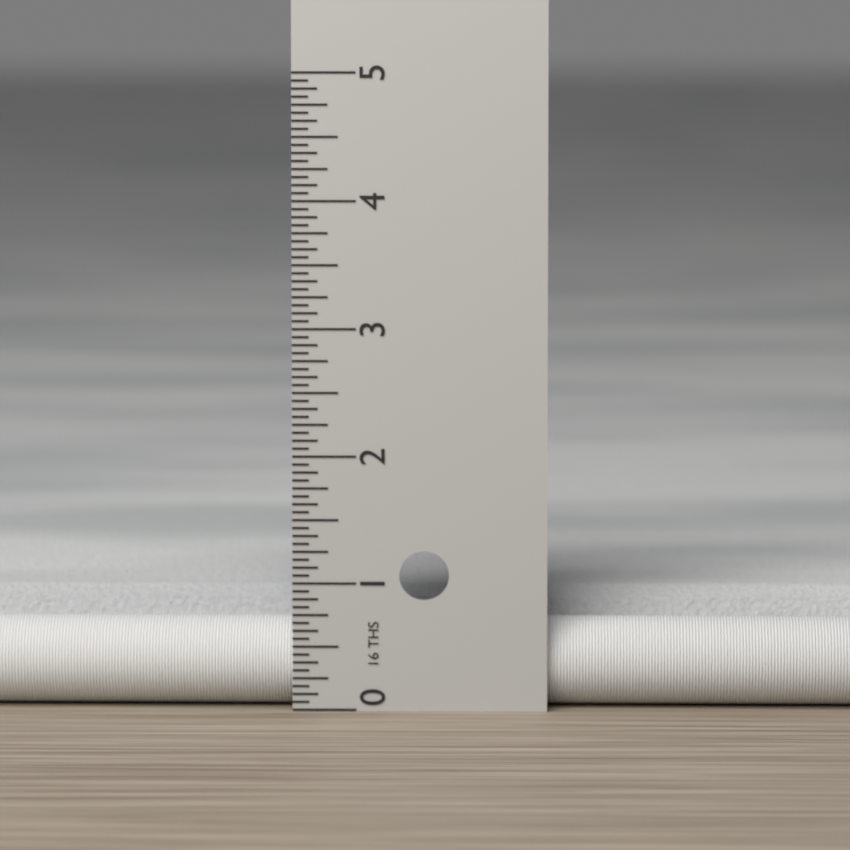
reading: 0.8750 in
